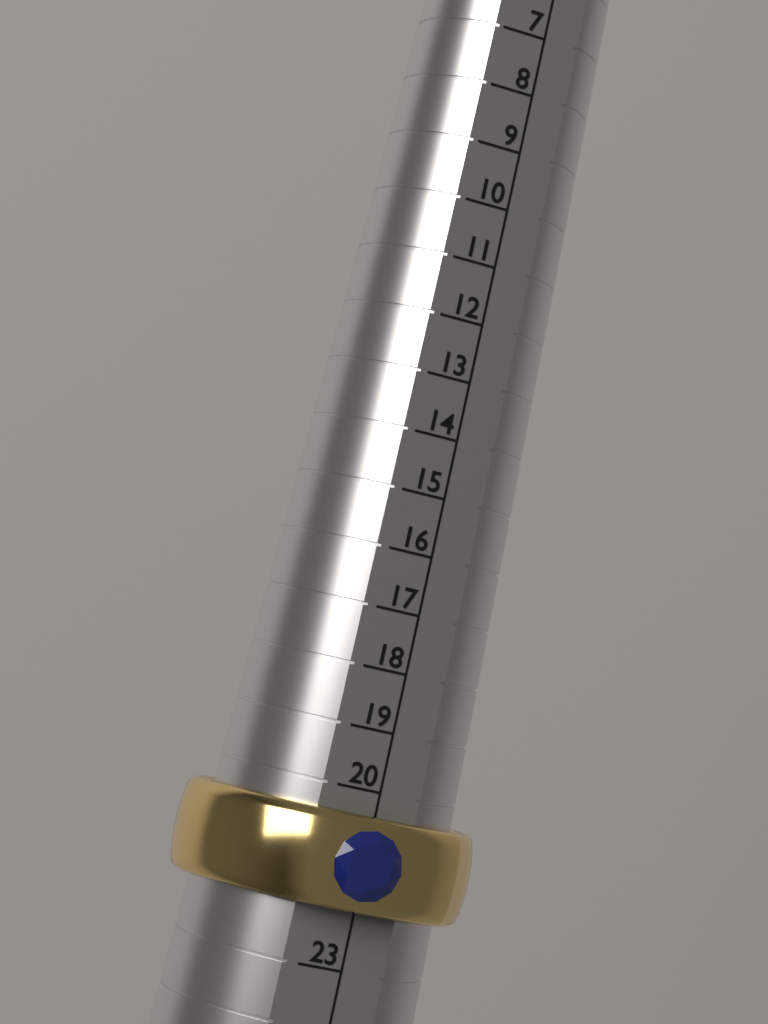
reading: 22 (no unit)
